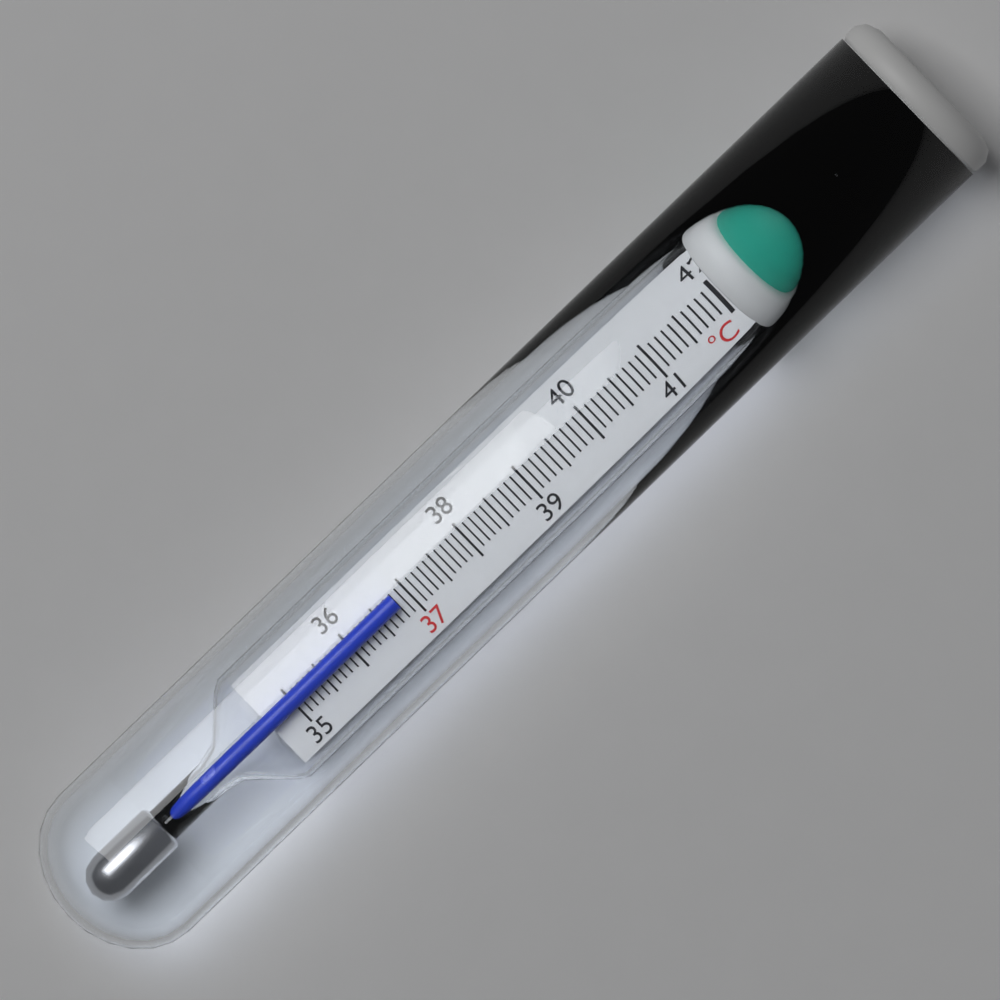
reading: 36.8 °C
